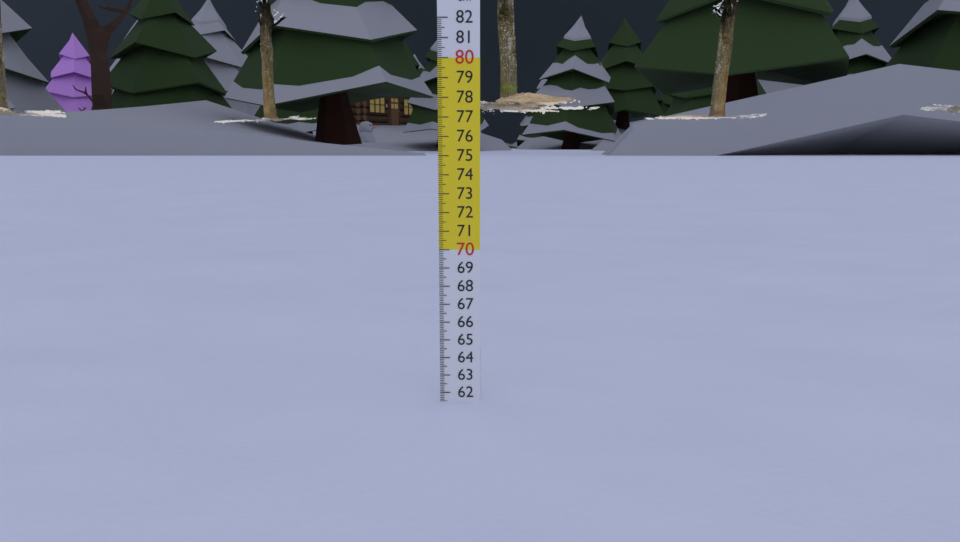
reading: 61.5 cm
